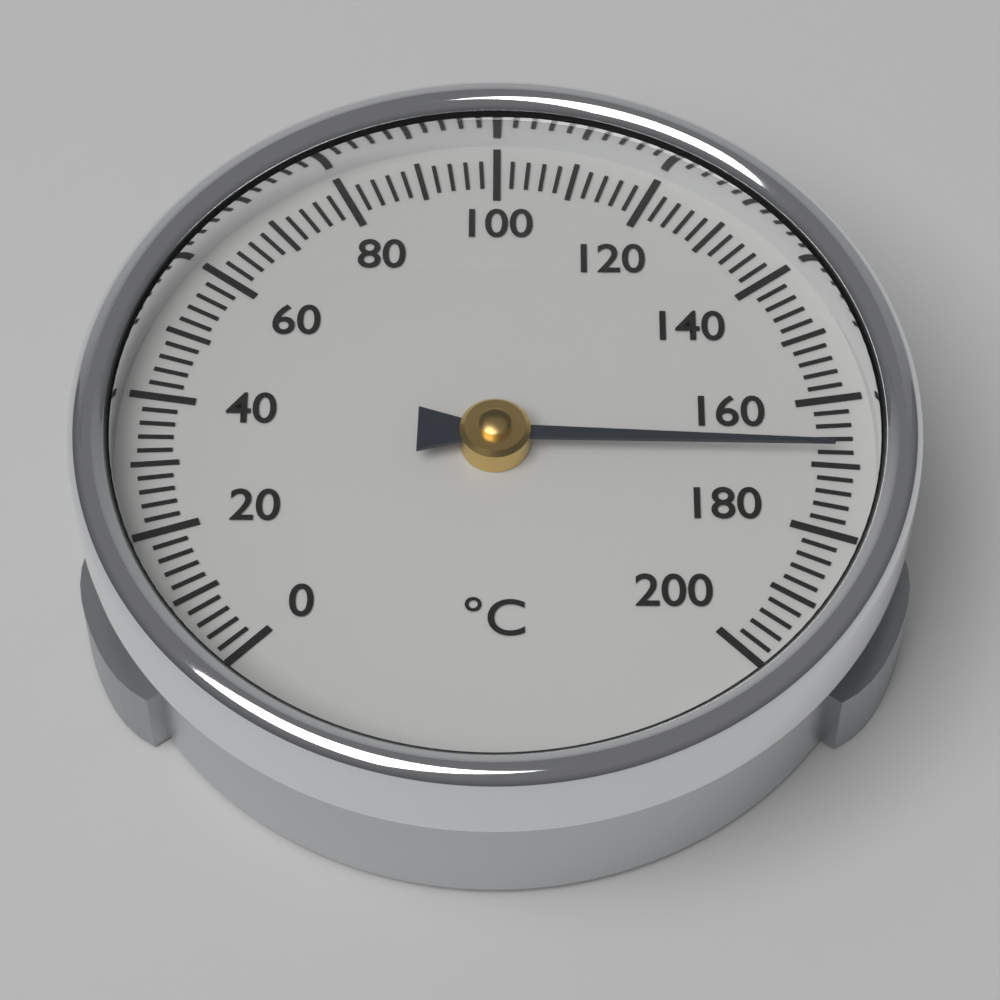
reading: 168 °C
